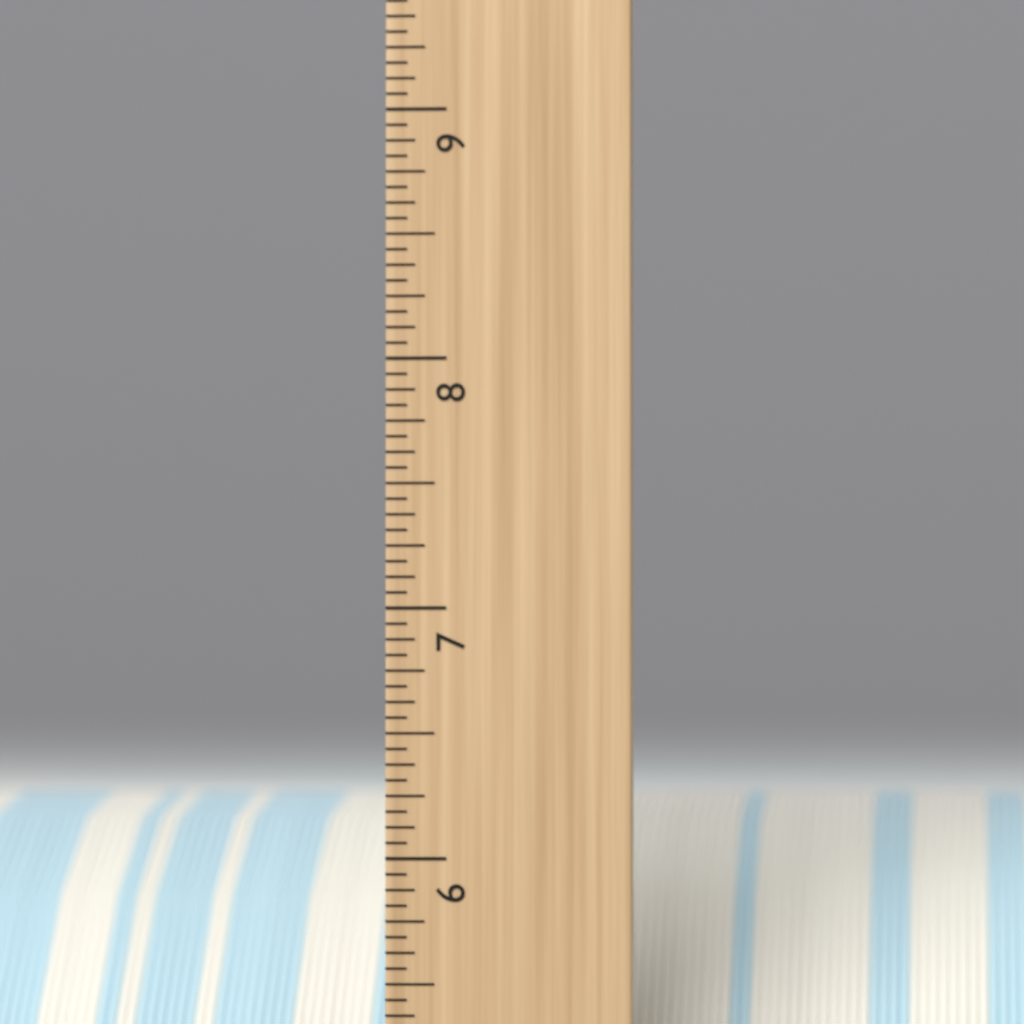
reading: 6.2500 inch
